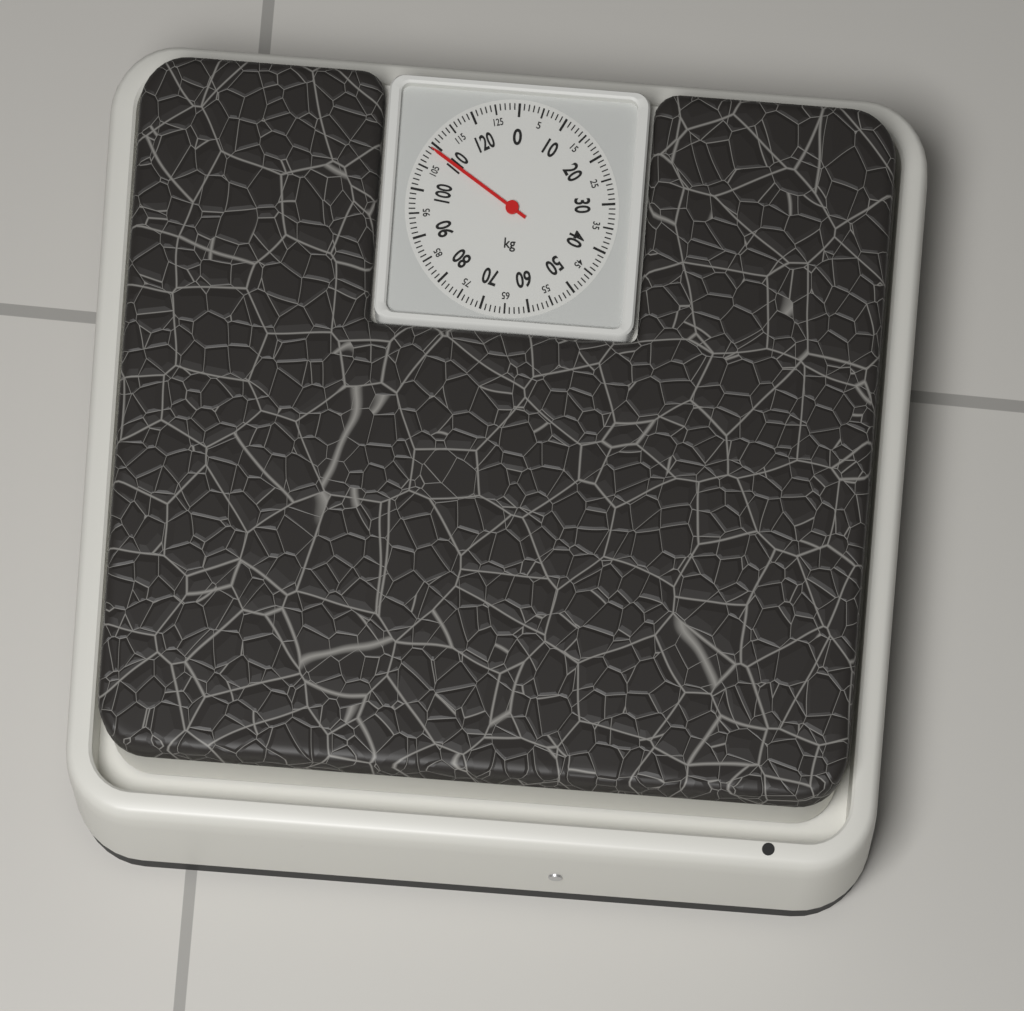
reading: 109 kg
